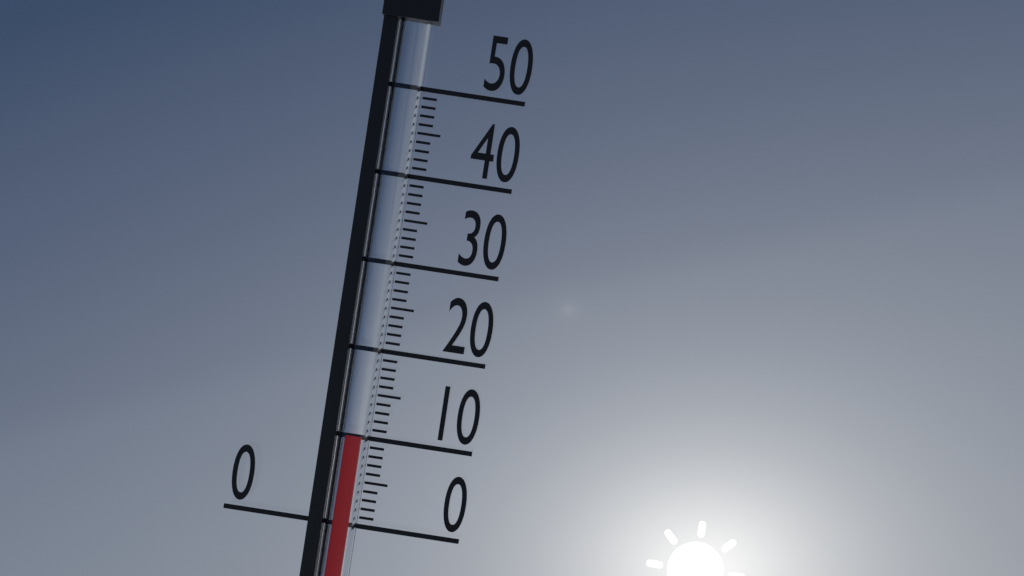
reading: 10 (no unit)
